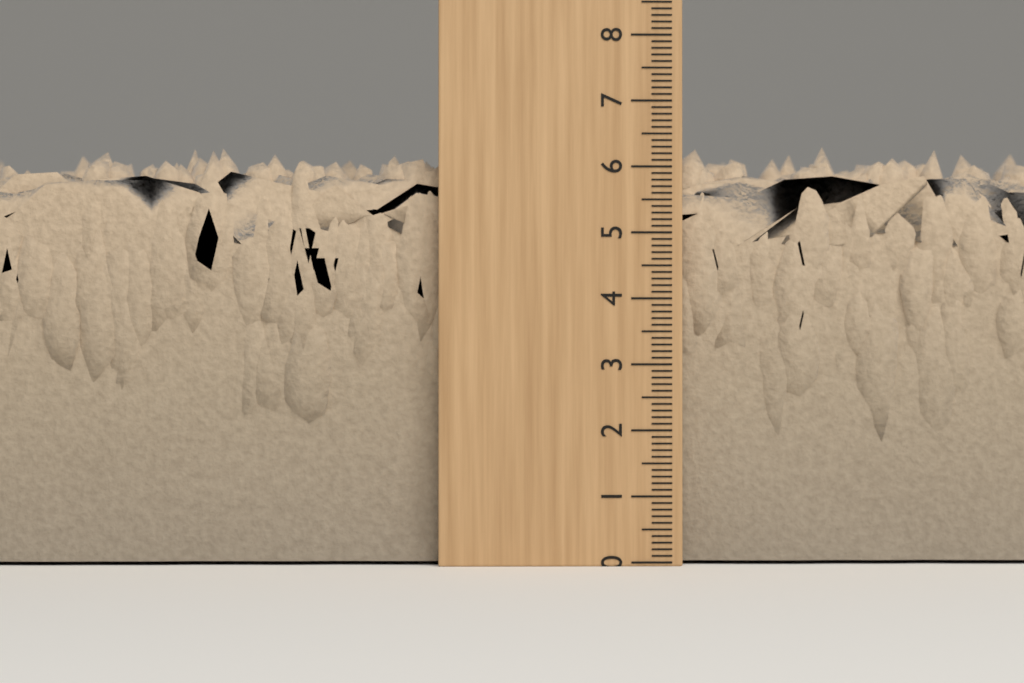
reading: 6.4 (no unit)
